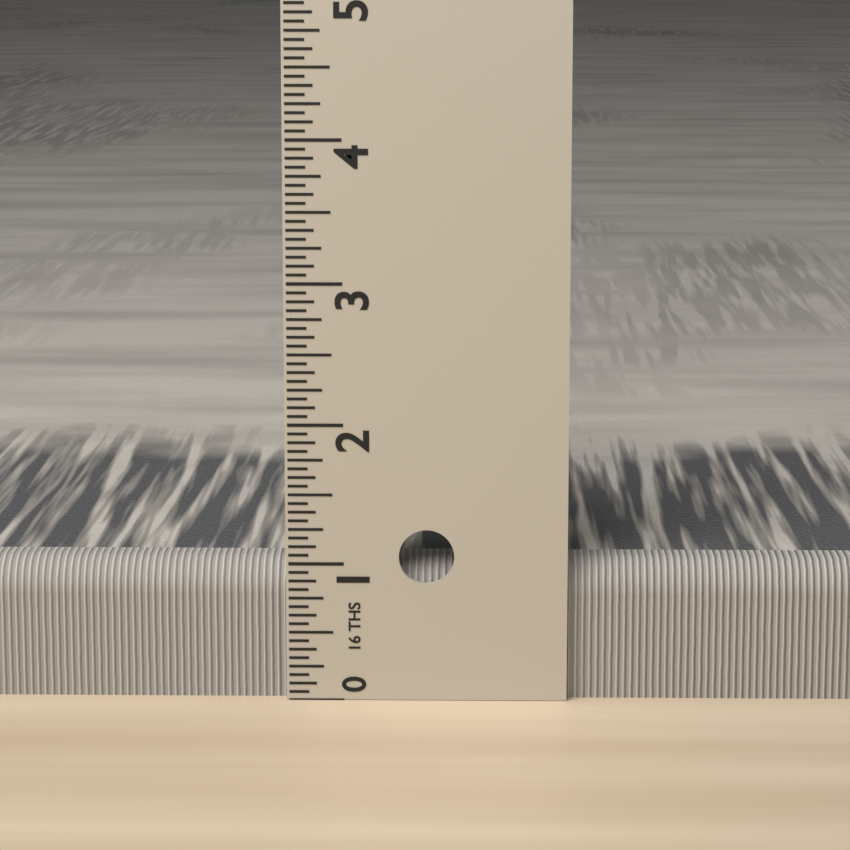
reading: 1.0000 in
